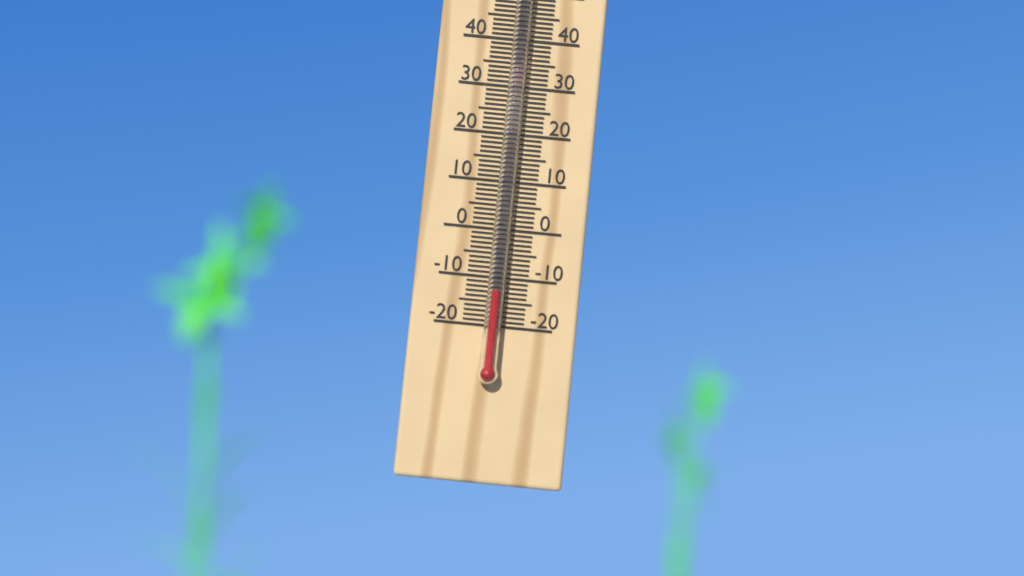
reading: -13 °C
